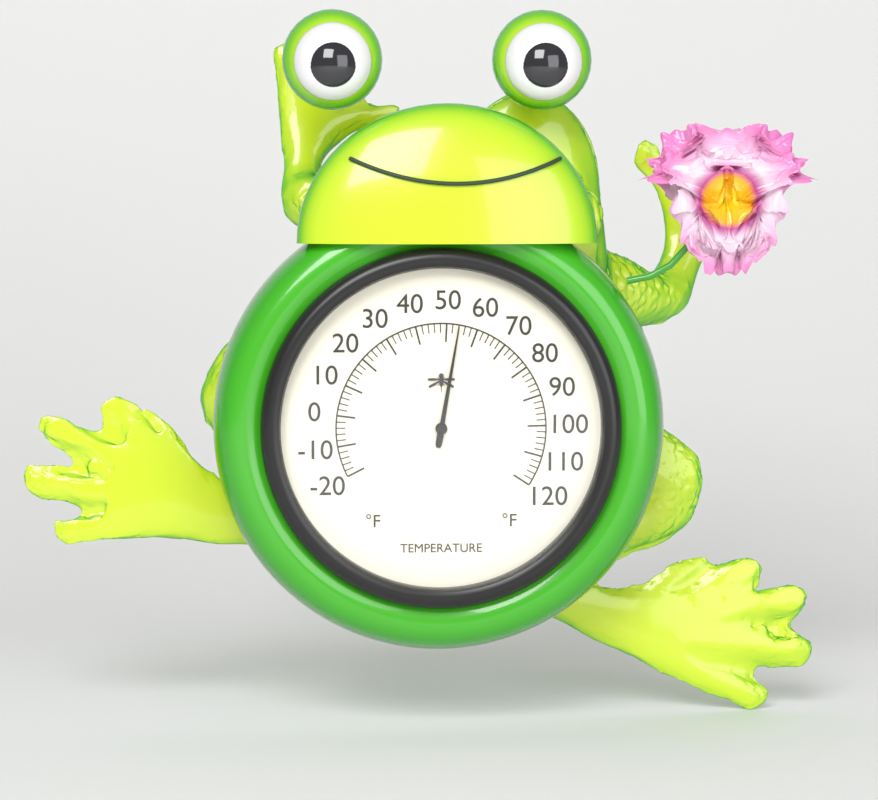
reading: 54 °F
